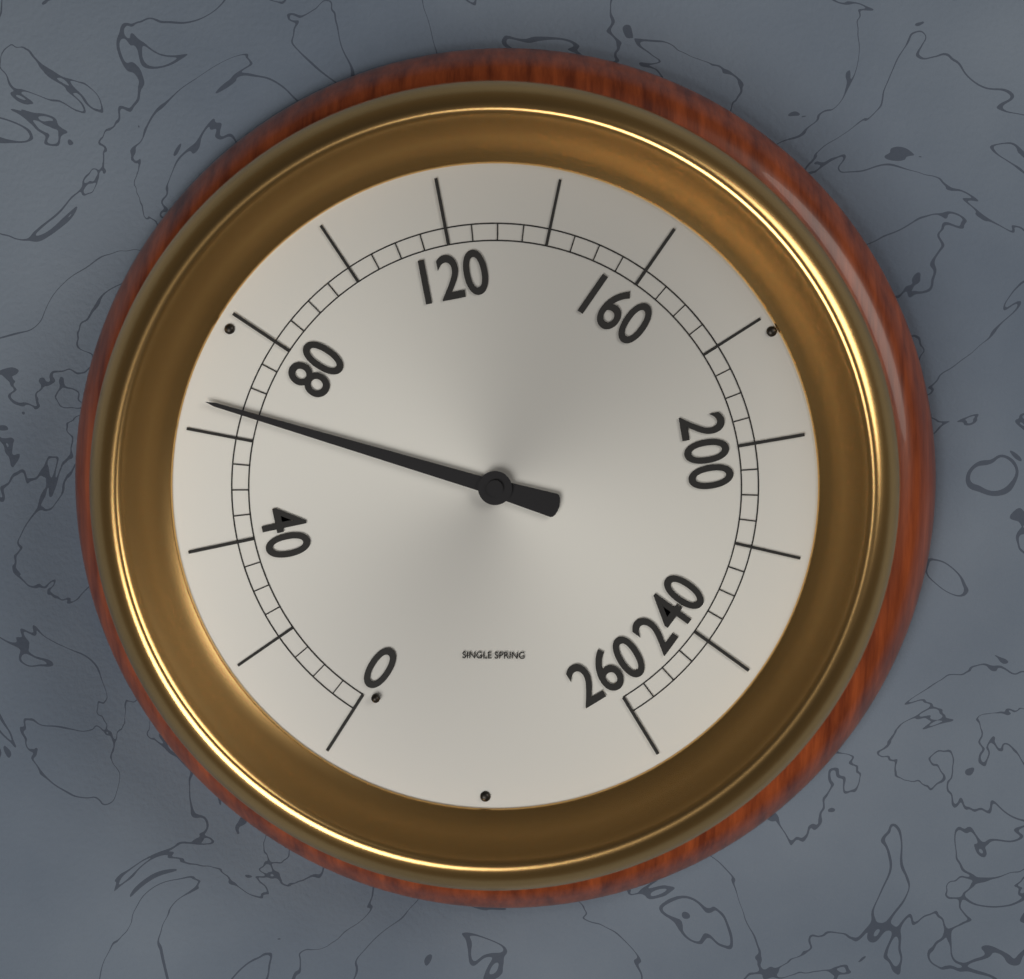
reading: 65 (no unit)
